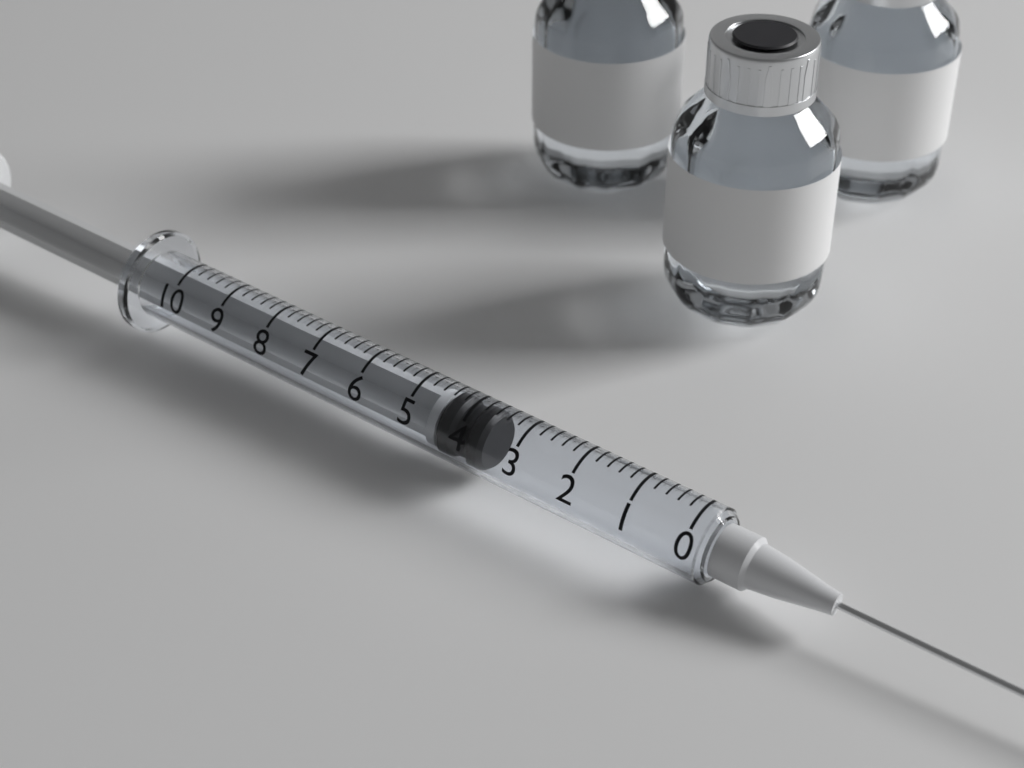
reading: 3.6 (no unit)
